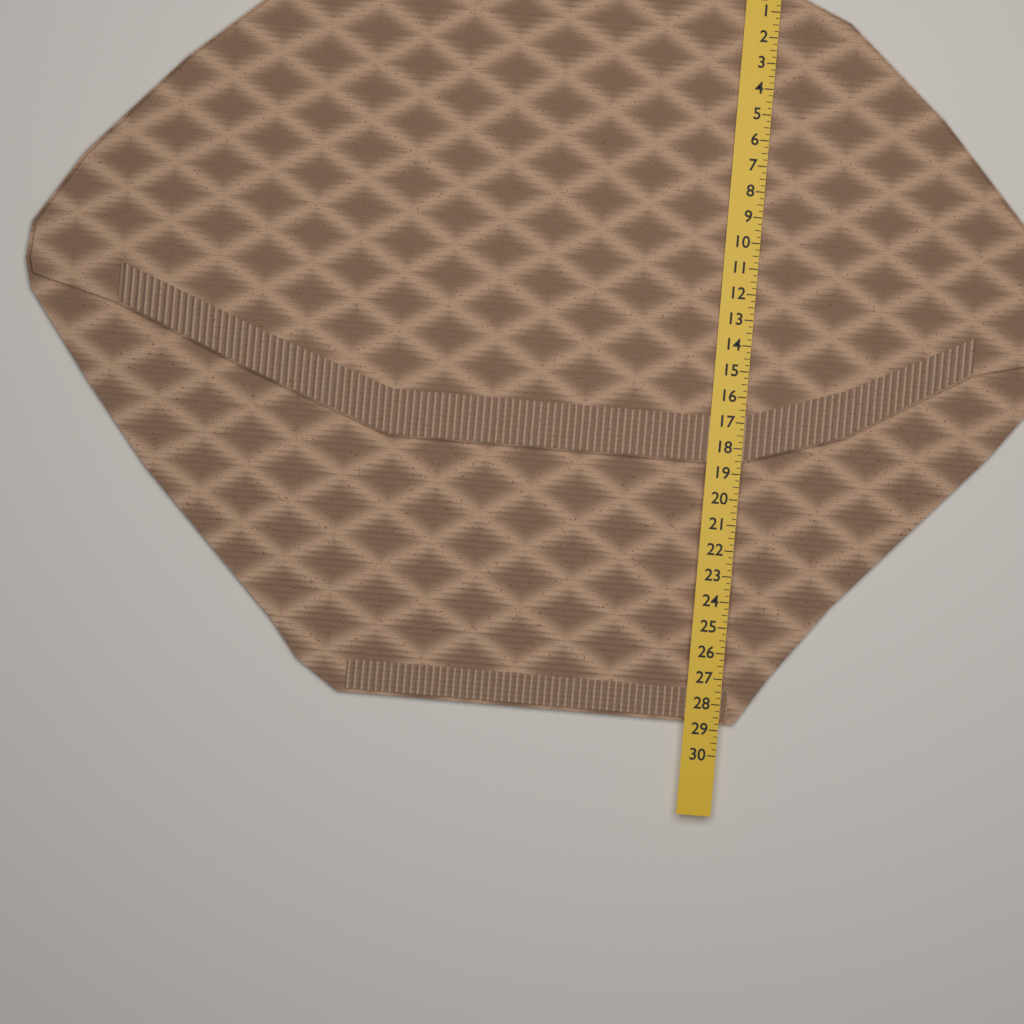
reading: 28.75 in
